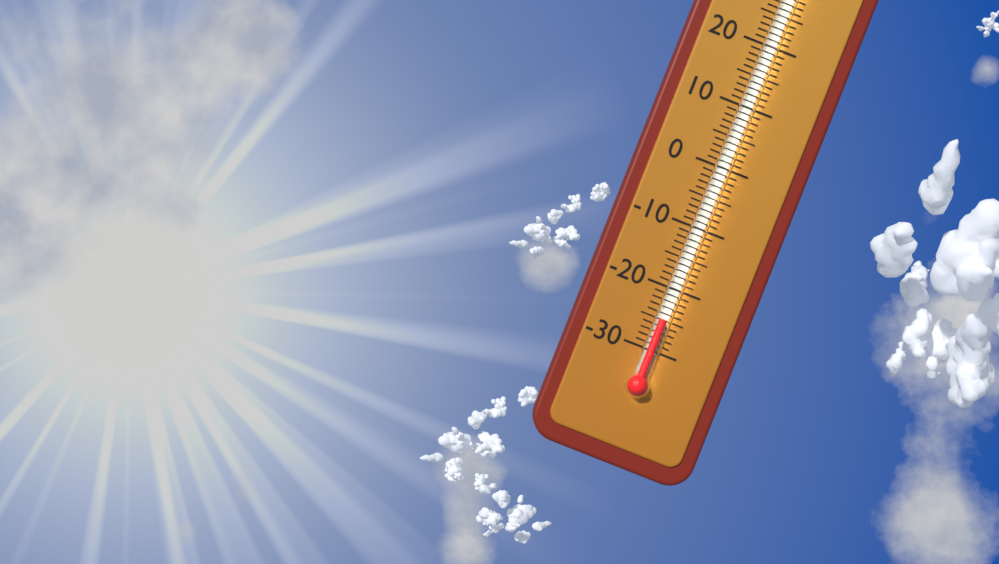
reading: -25 °C
